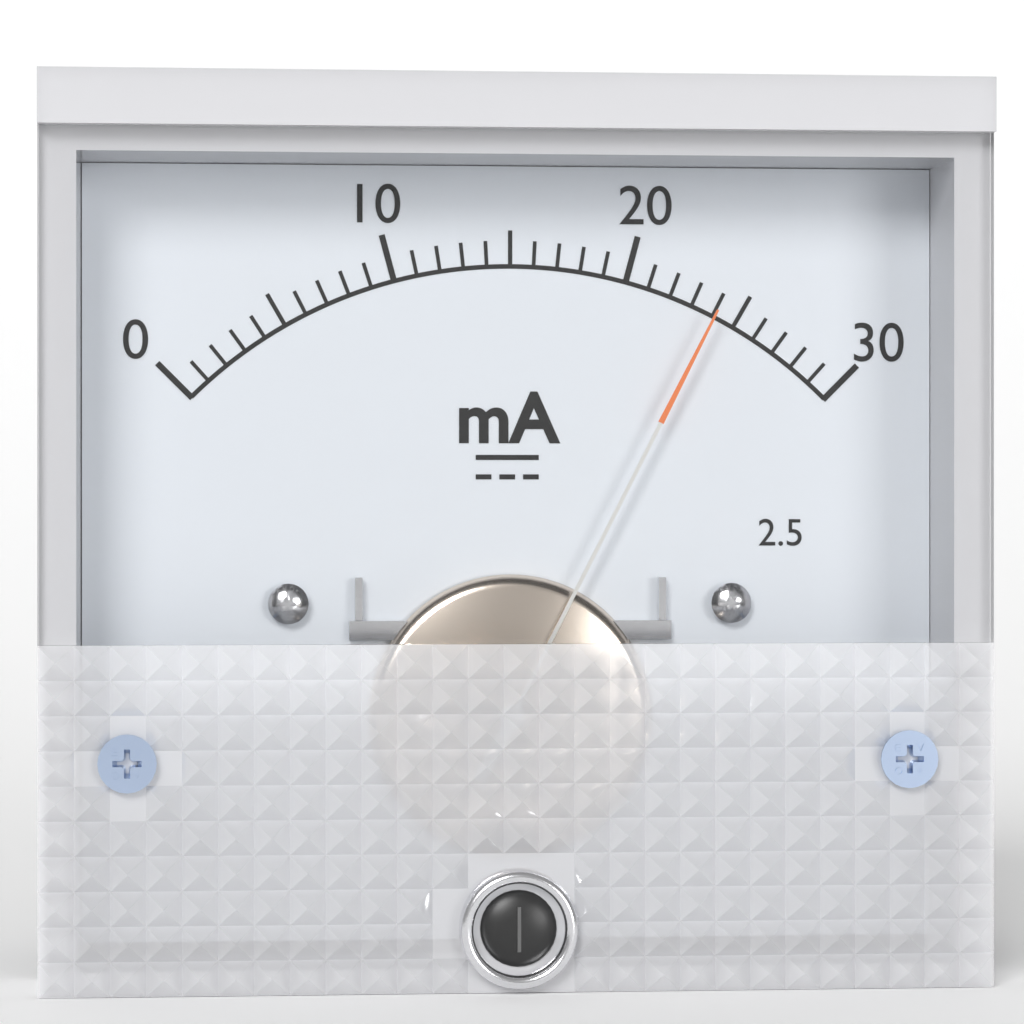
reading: 24 mA
